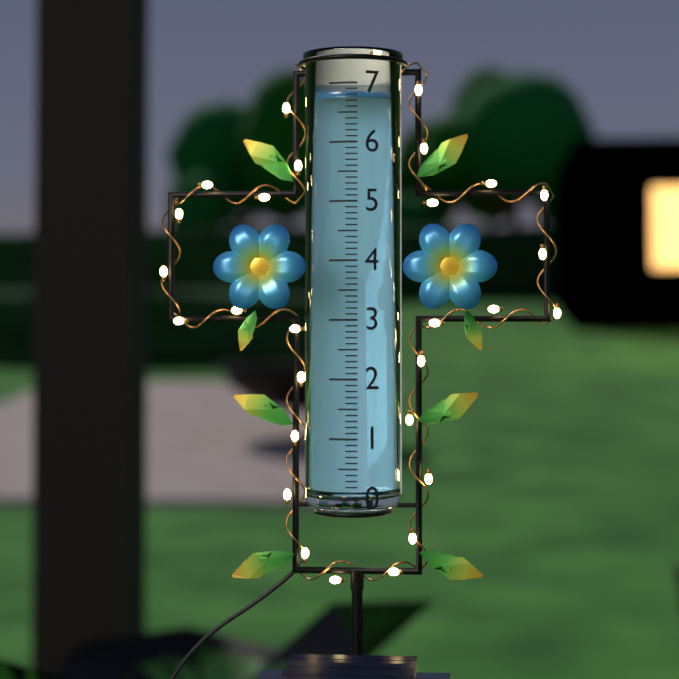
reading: 6.8 (no unit)
